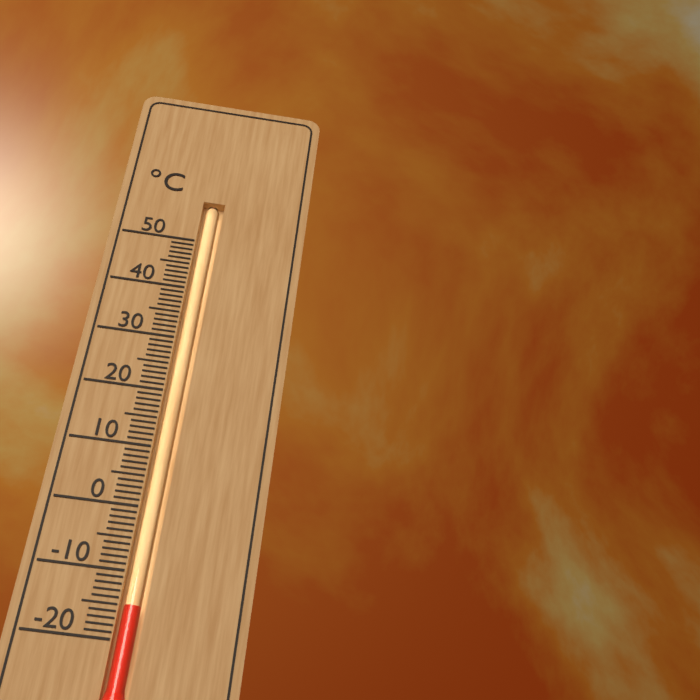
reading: -15 °C
